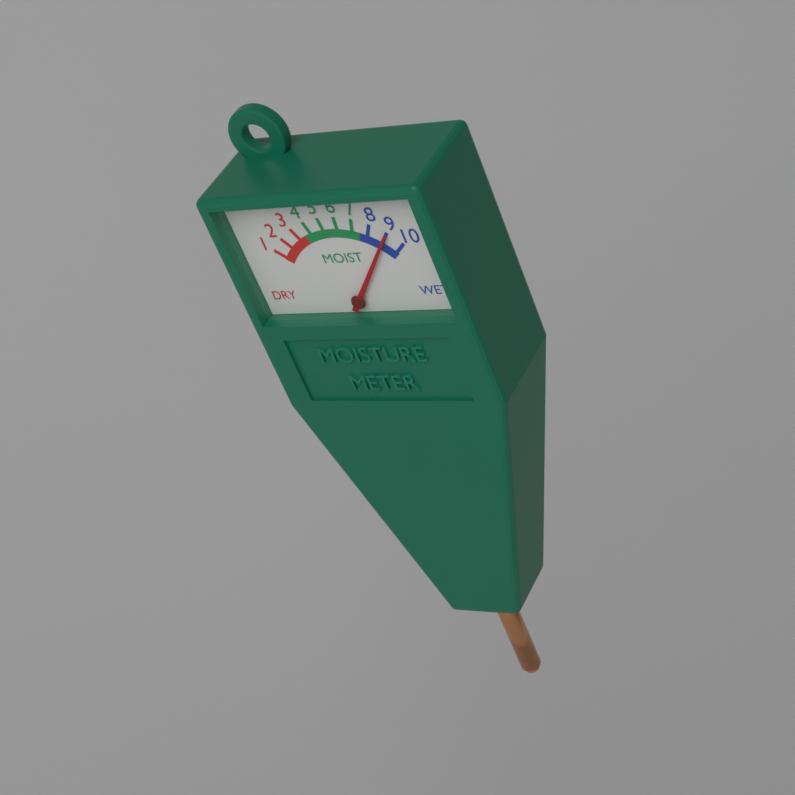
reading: 9 (no unit)
